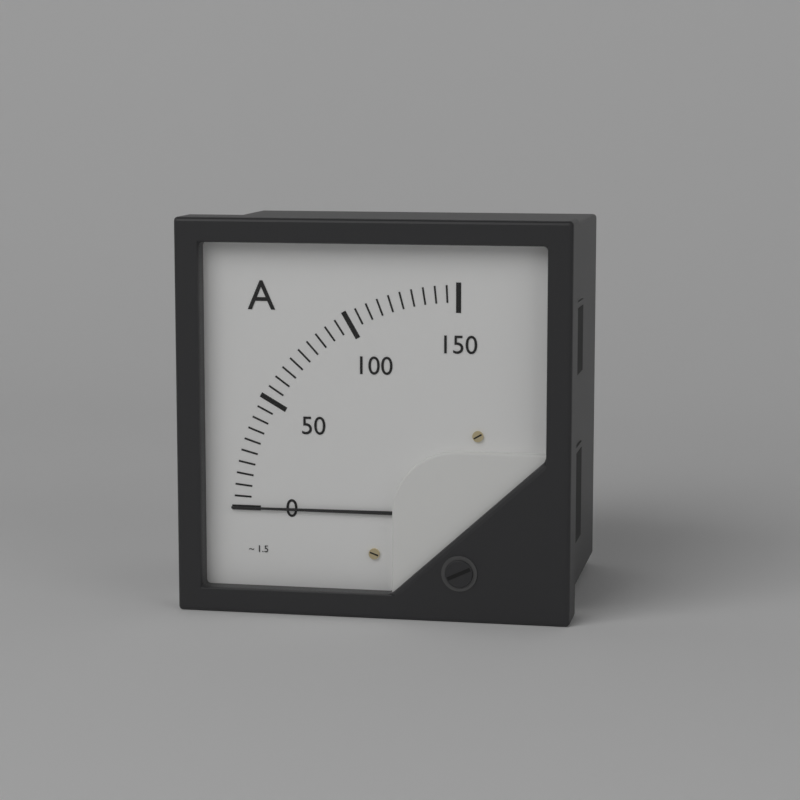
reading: 0 A
